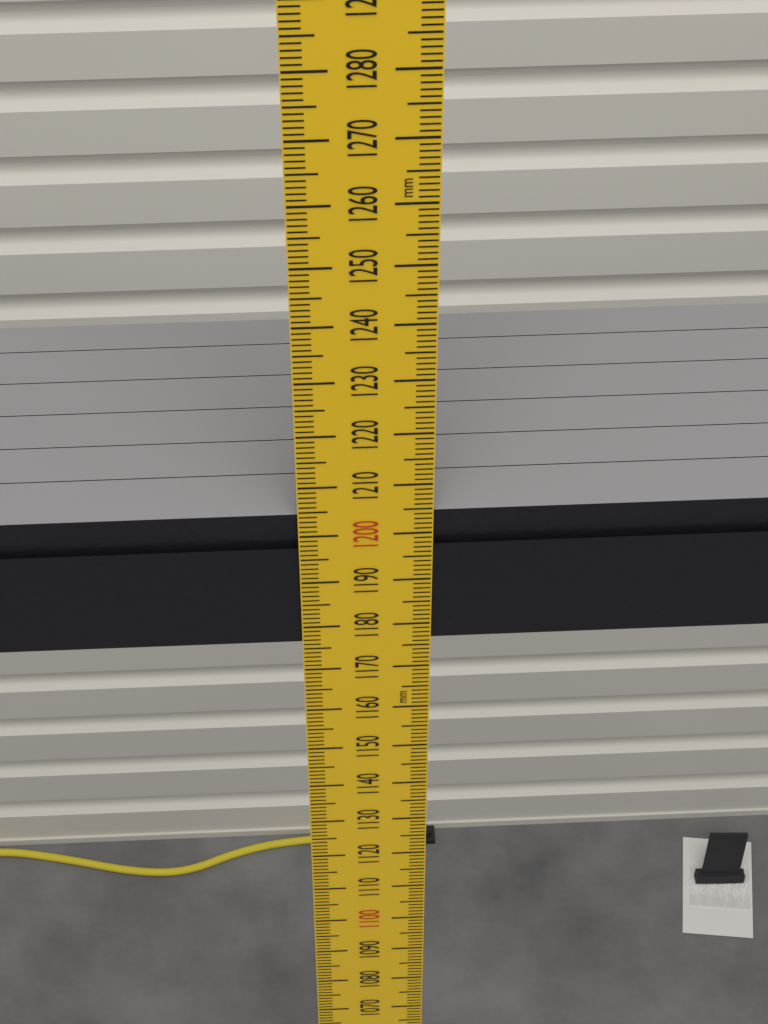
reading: 1204 mm
